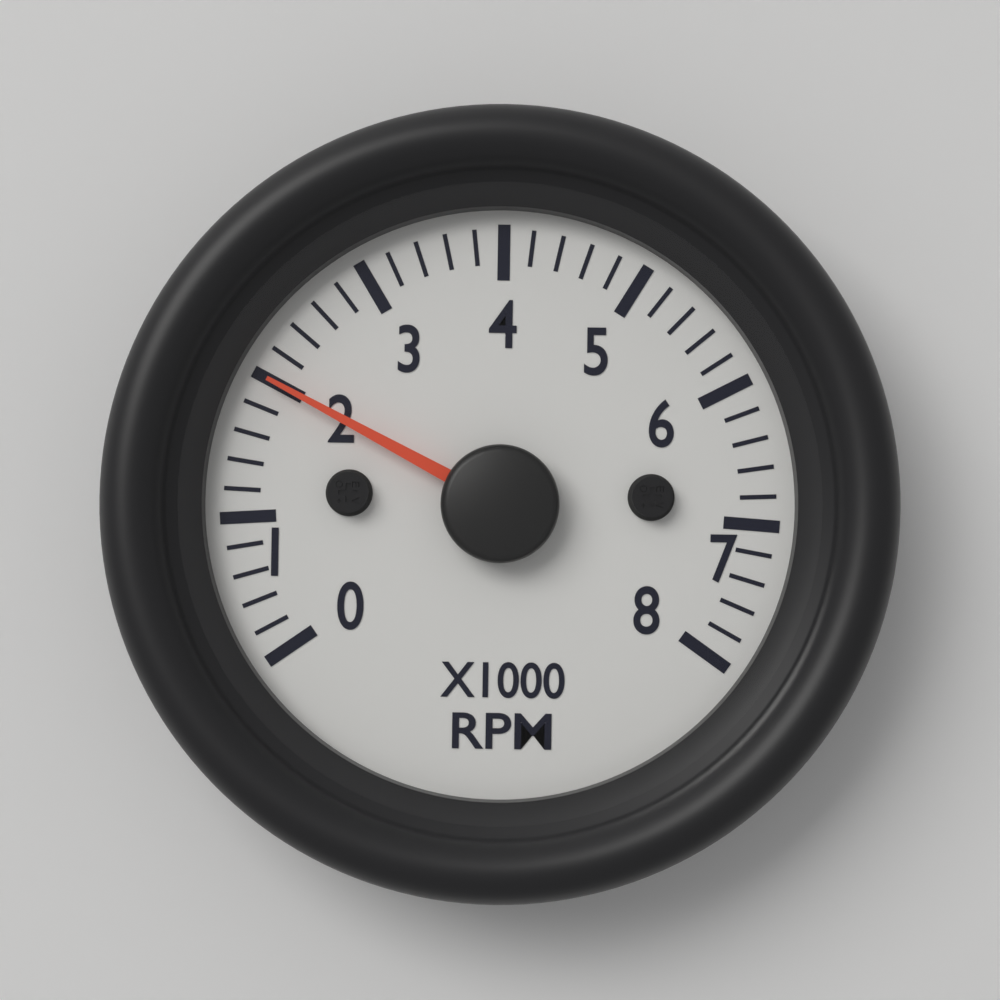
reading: 2000 RPM
